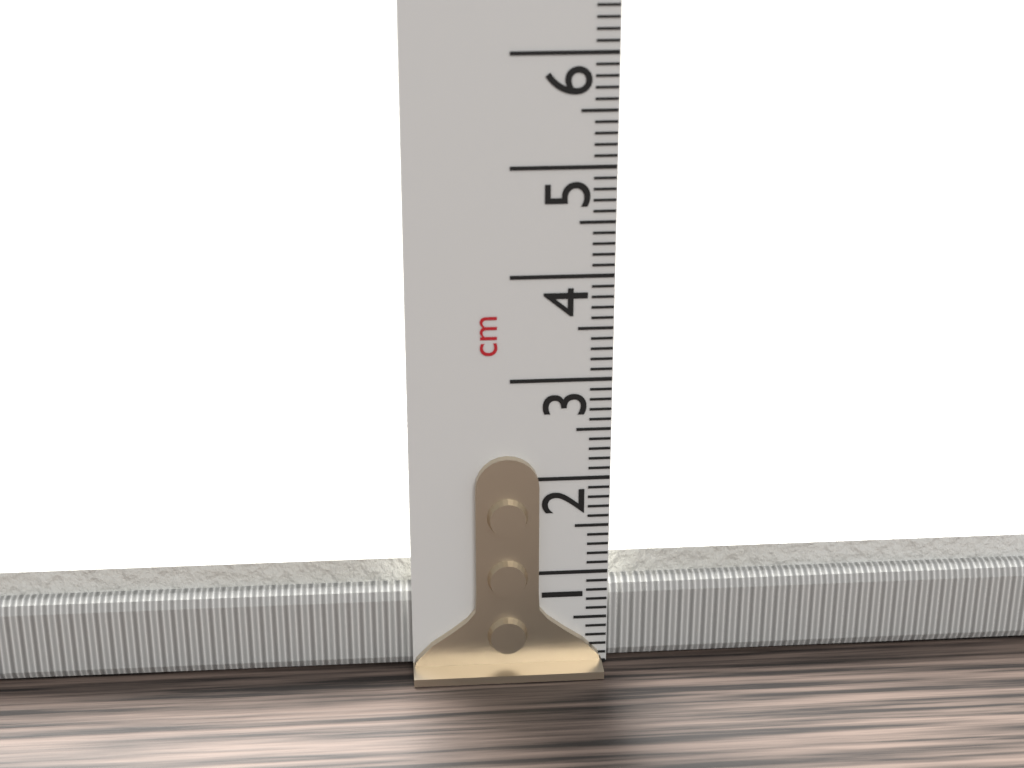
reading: 1.1 cm
